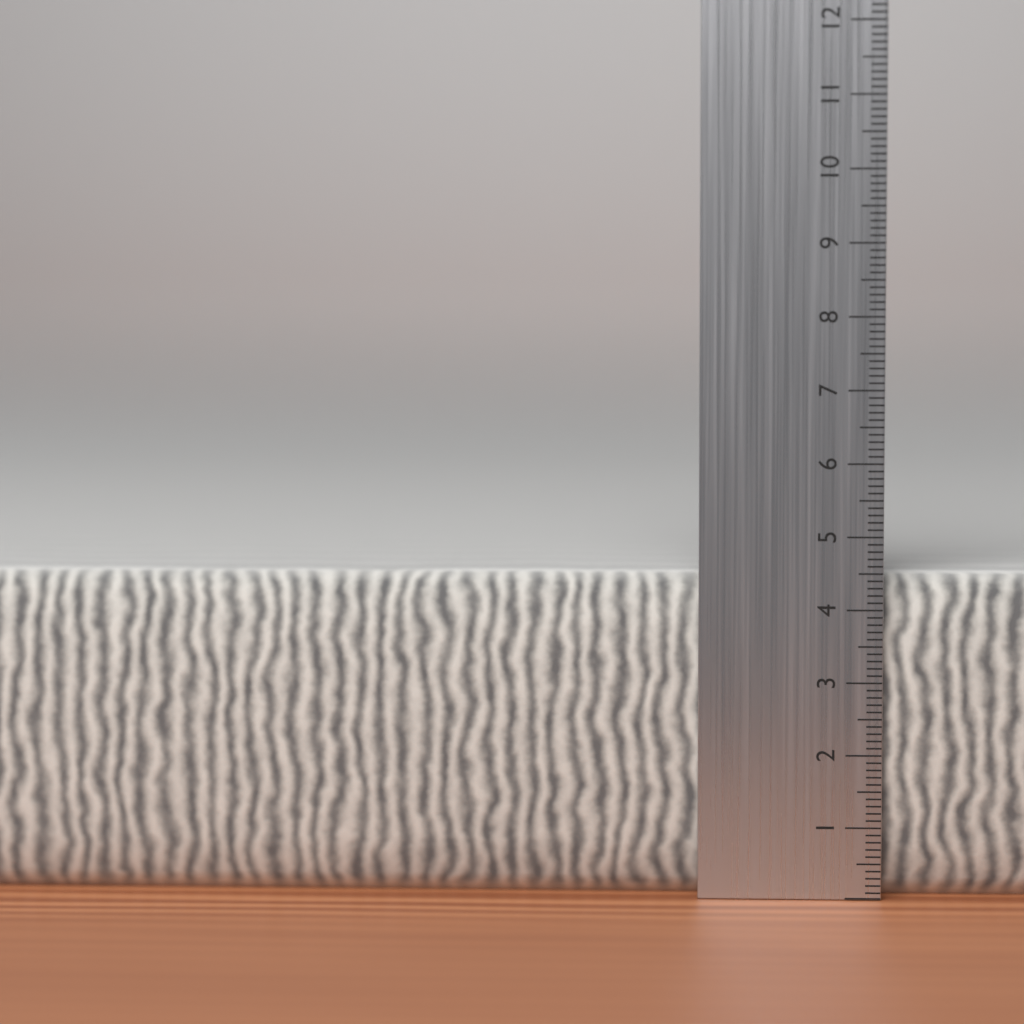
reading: 4.5 cm
